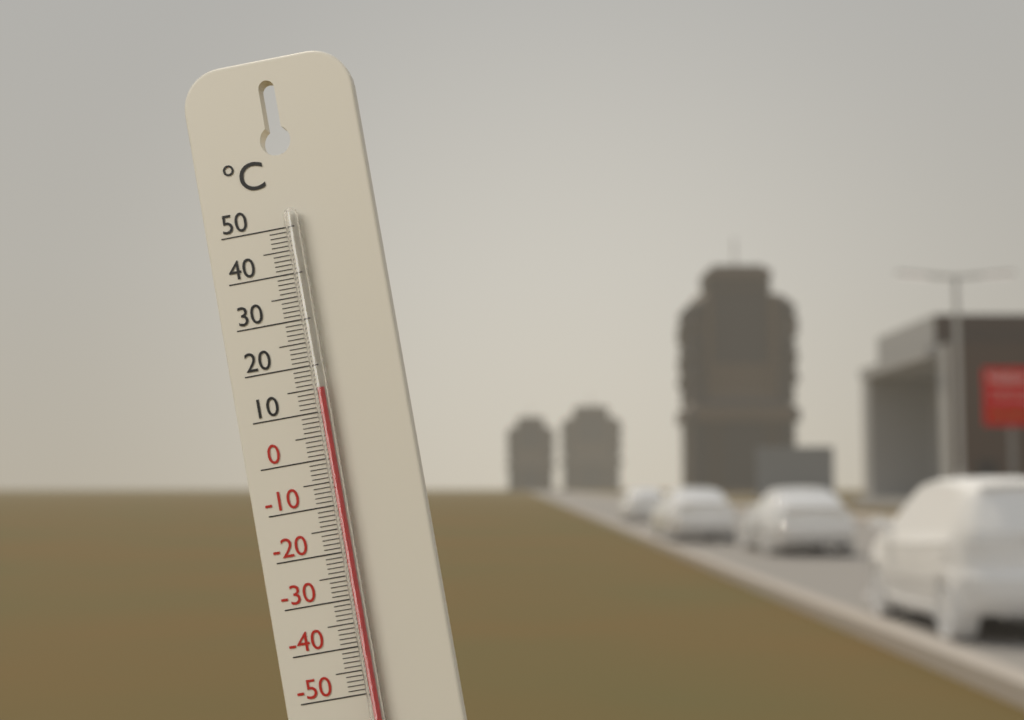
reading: 15 °C
